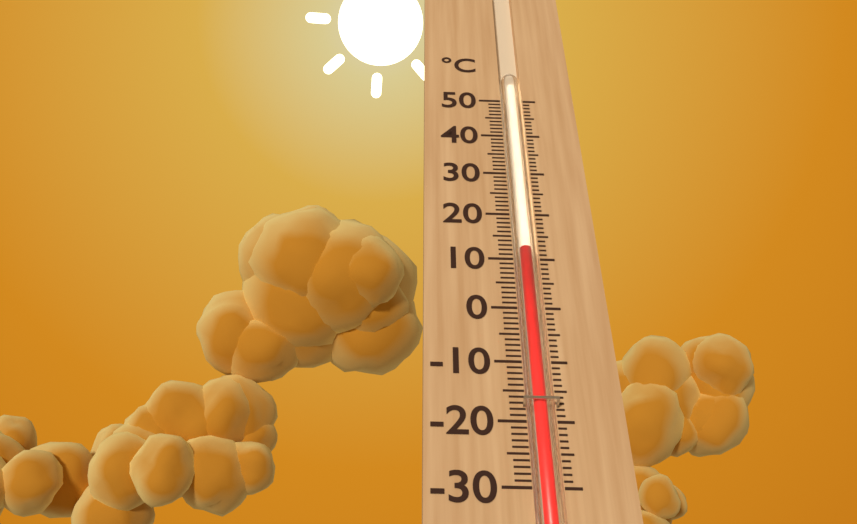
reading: 12 °C
